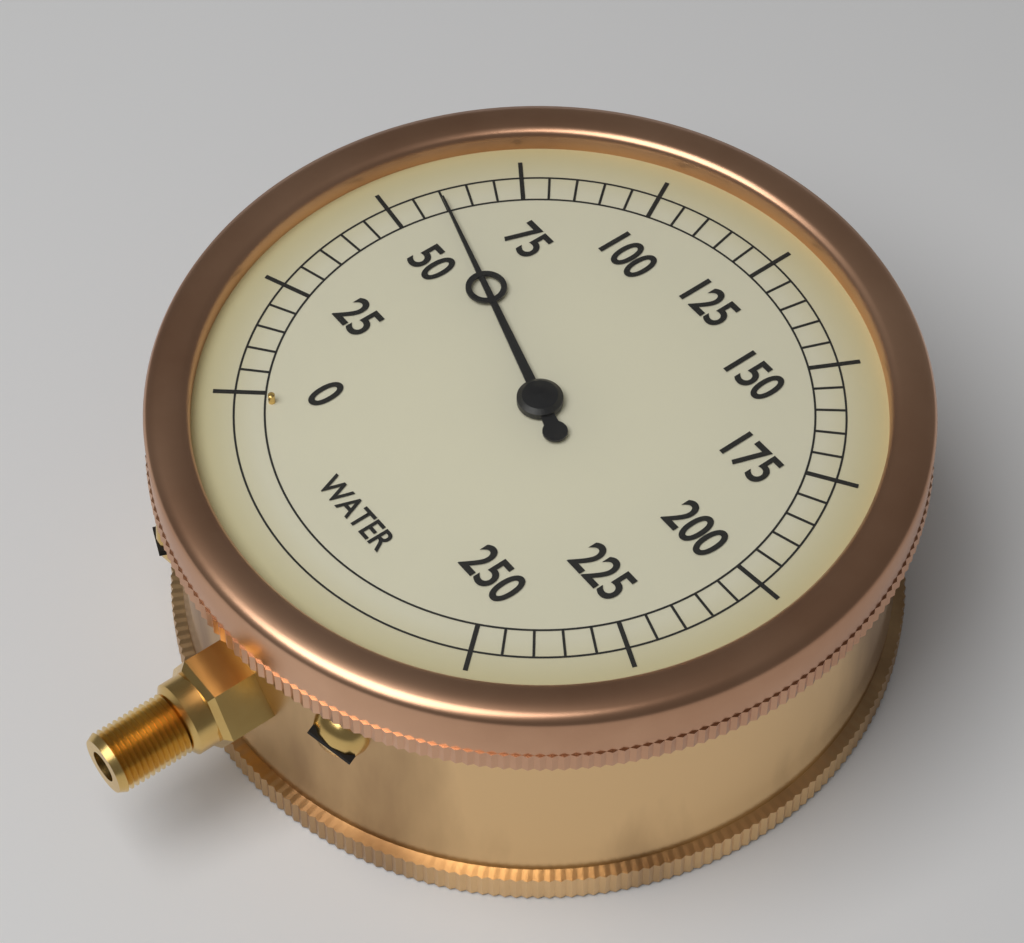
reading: 60 (no unit)
